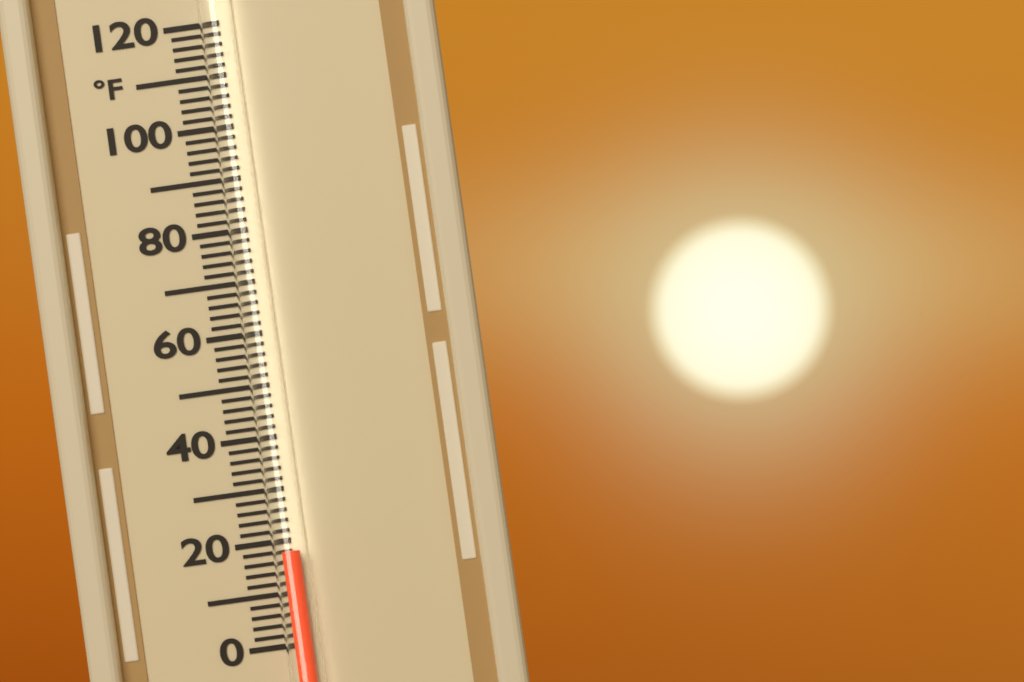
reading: 18 °F
